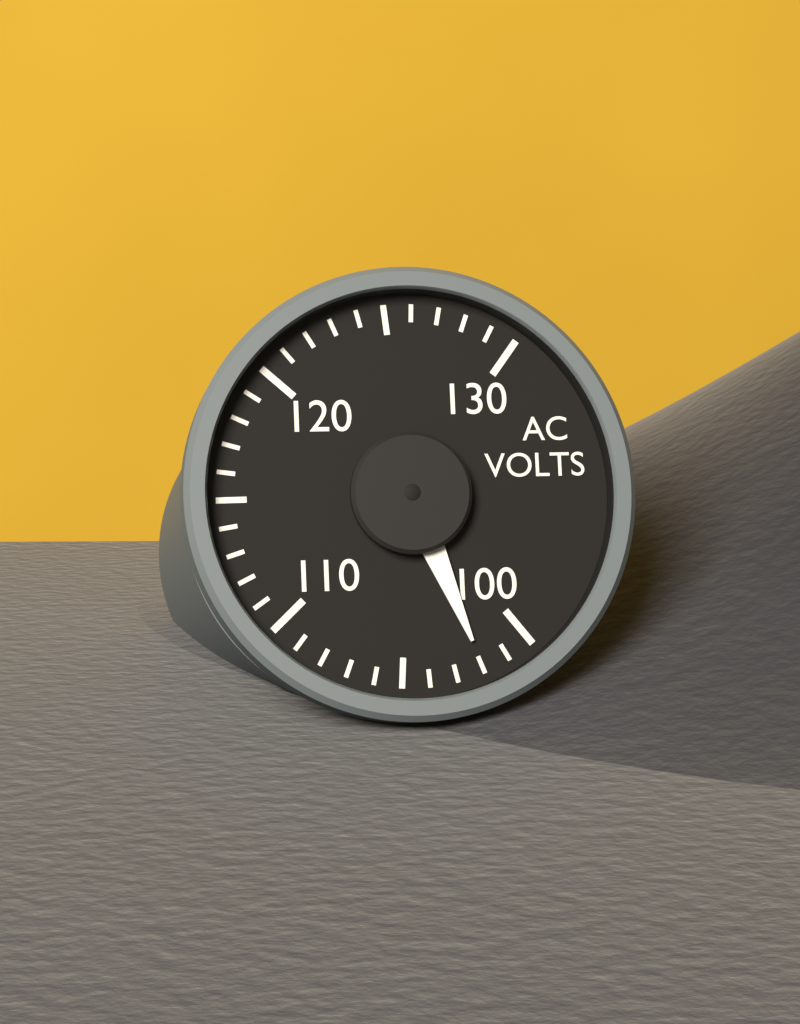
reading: 102 V
